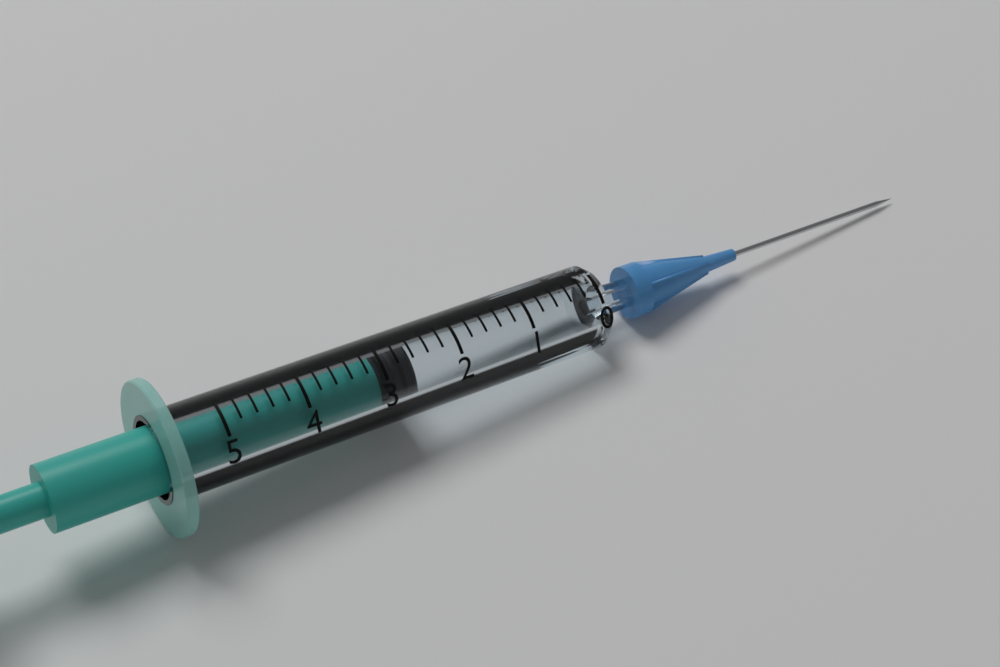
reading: 2.6 (no unit)
